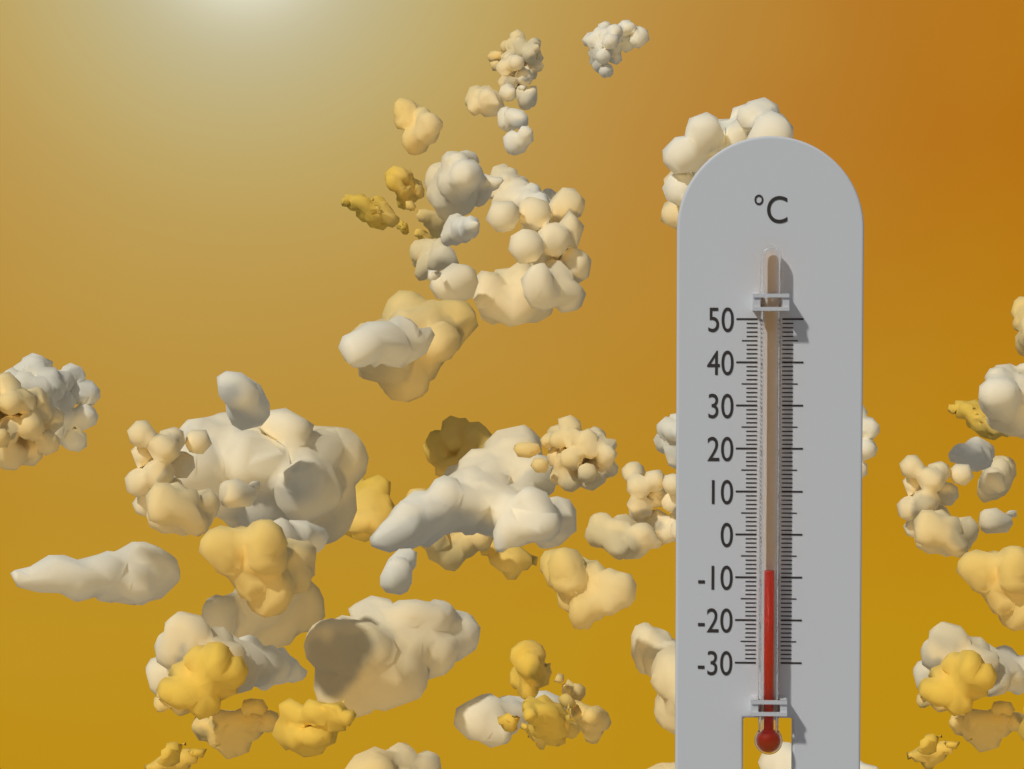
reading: -8 °C
